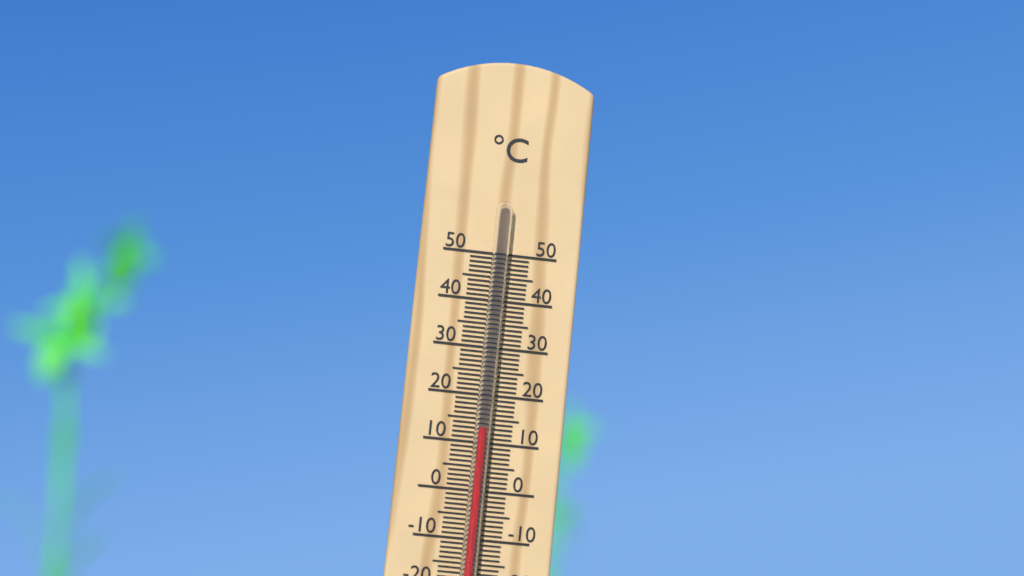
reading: 13 °C
